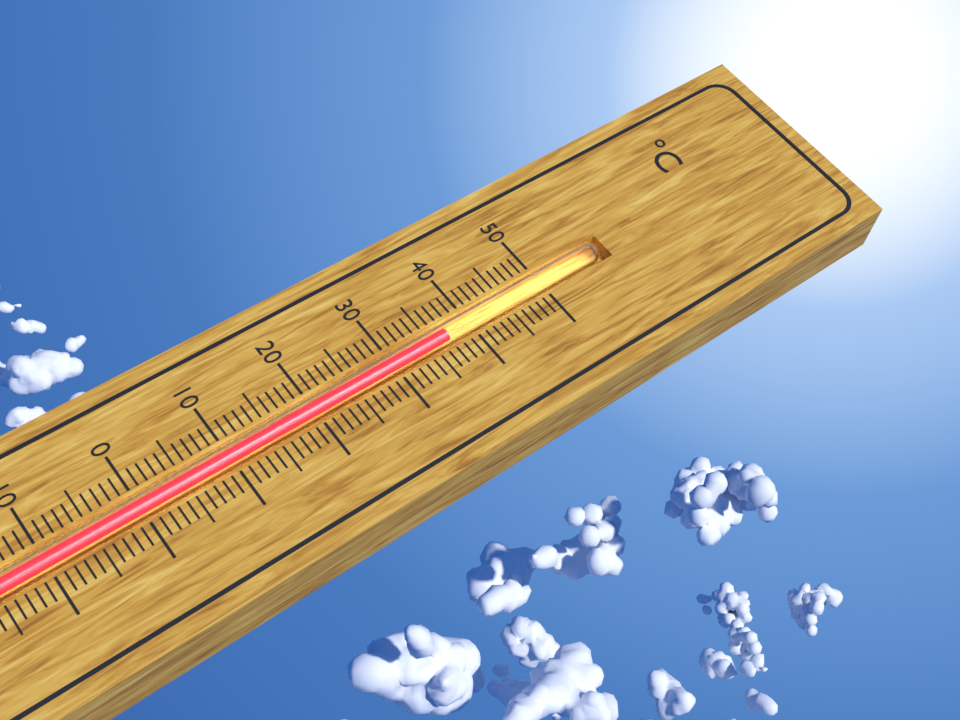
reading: 37 °C
